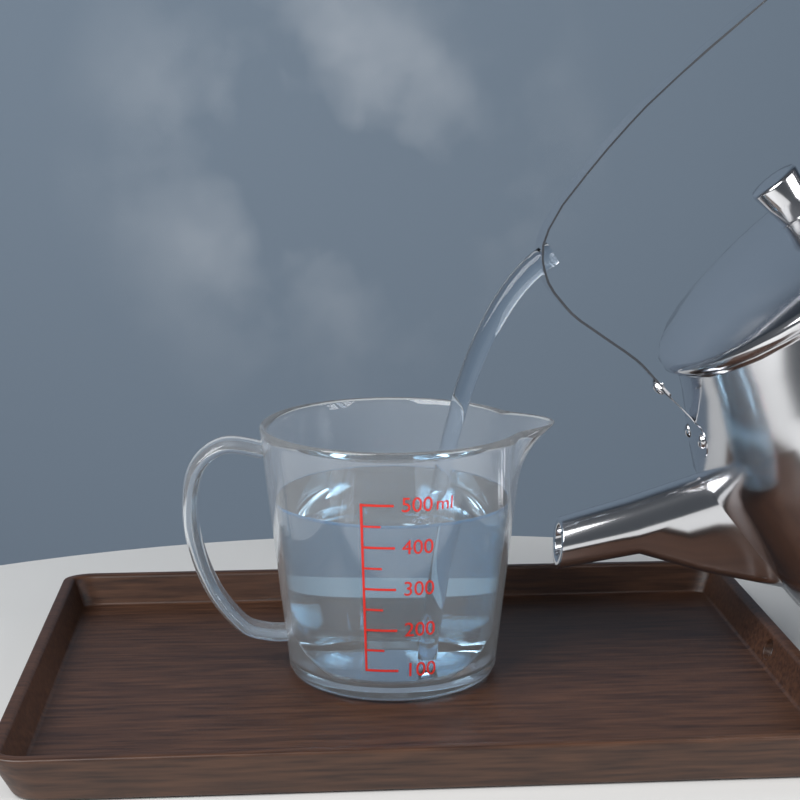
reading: 450 ml
